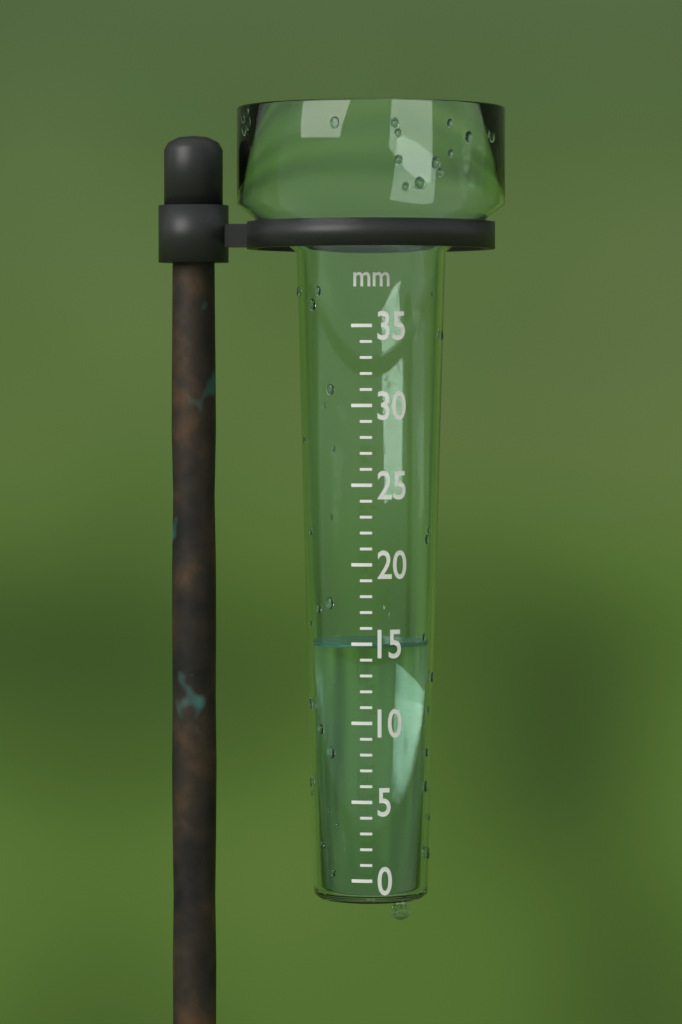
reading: 15 mm
